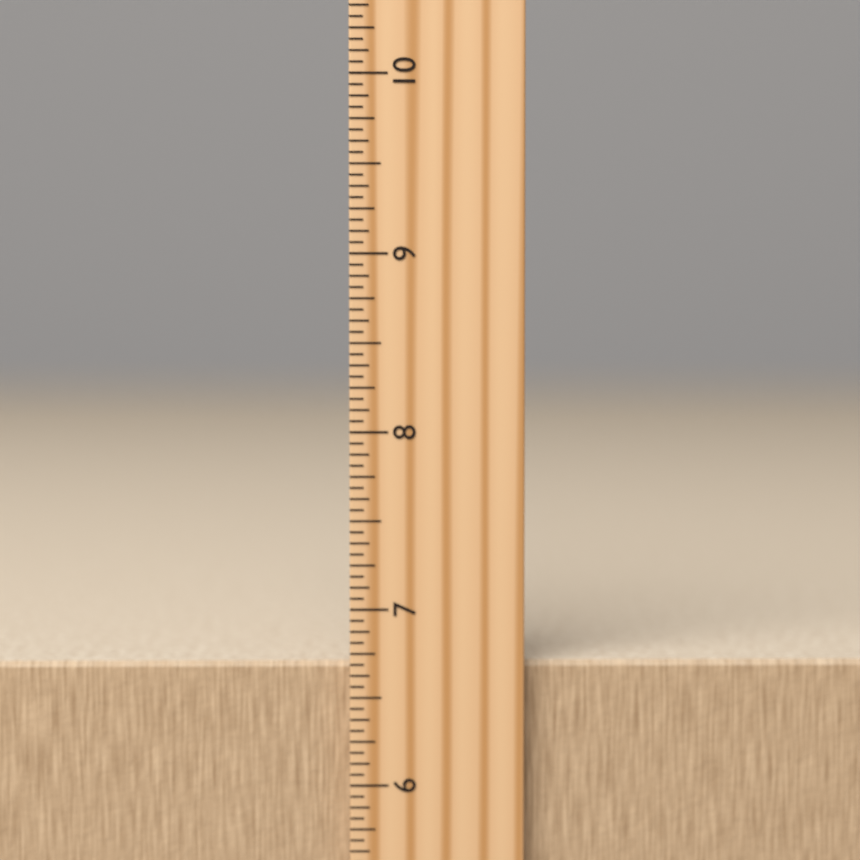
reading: 6.6875 inch
